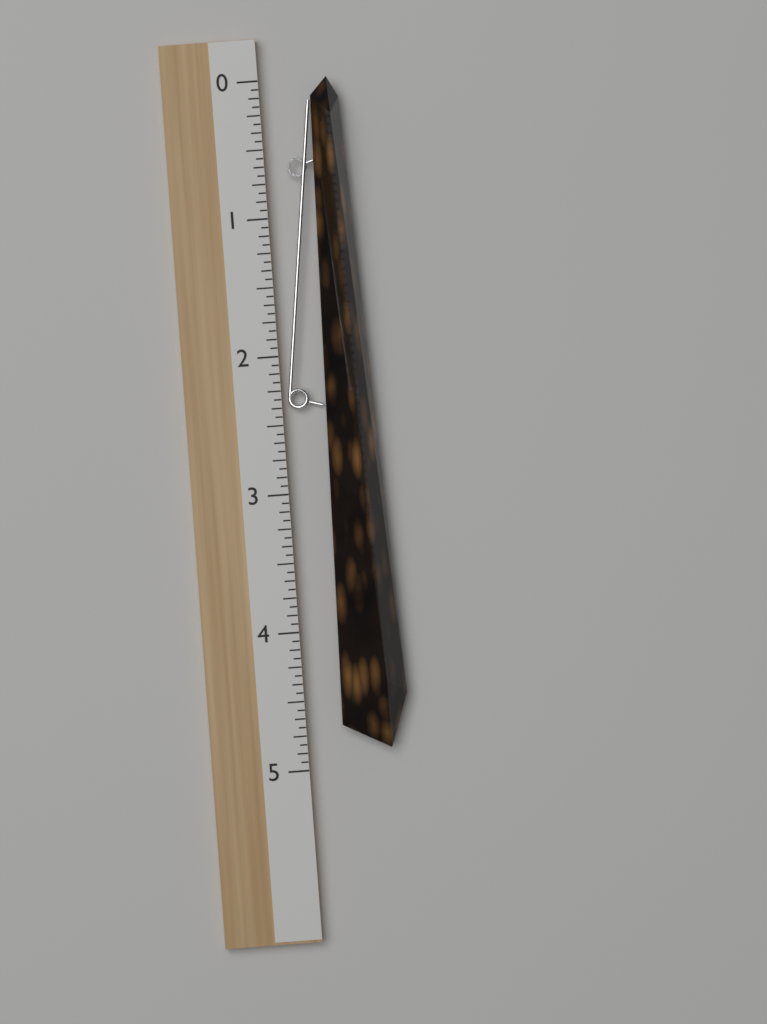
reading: 4.8750 (no unit)
